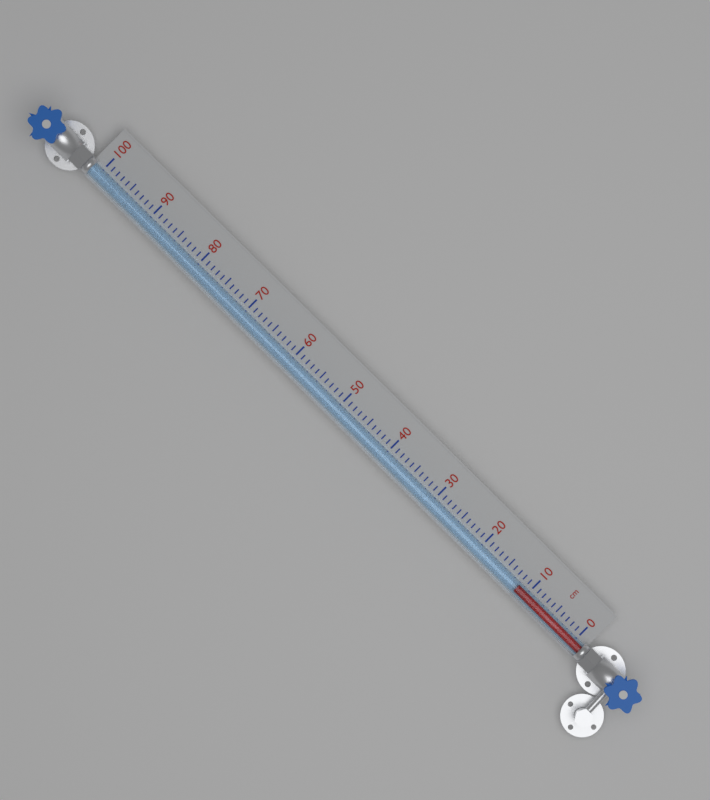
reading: 12 cm
